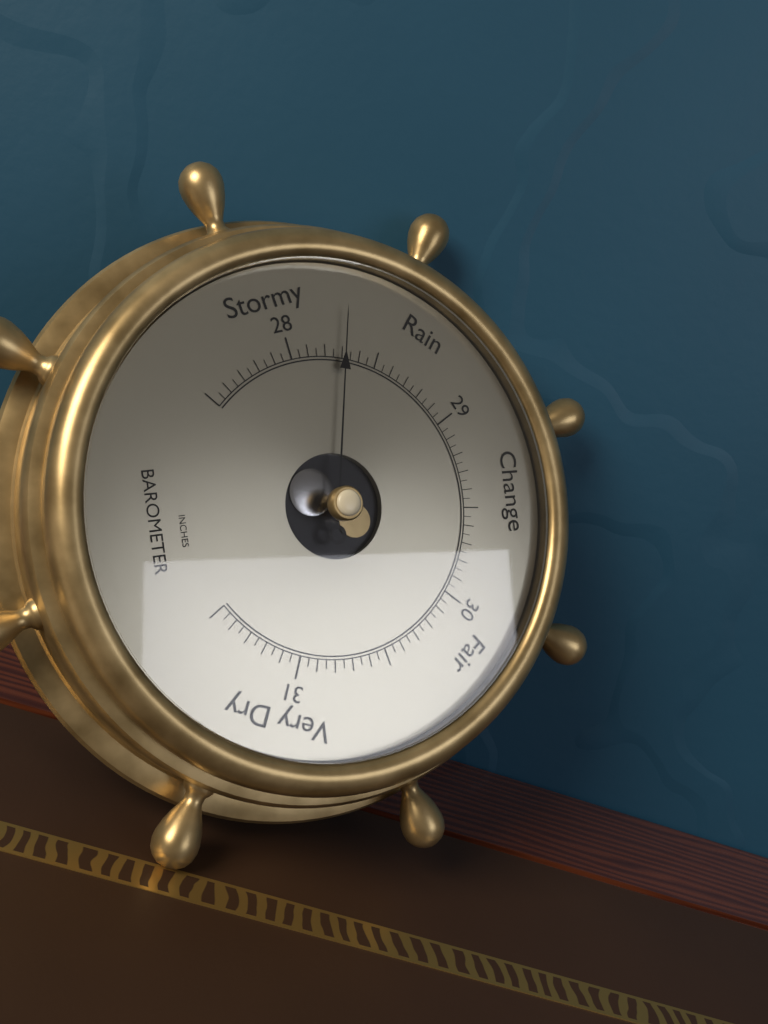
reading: 28.30 inHg
